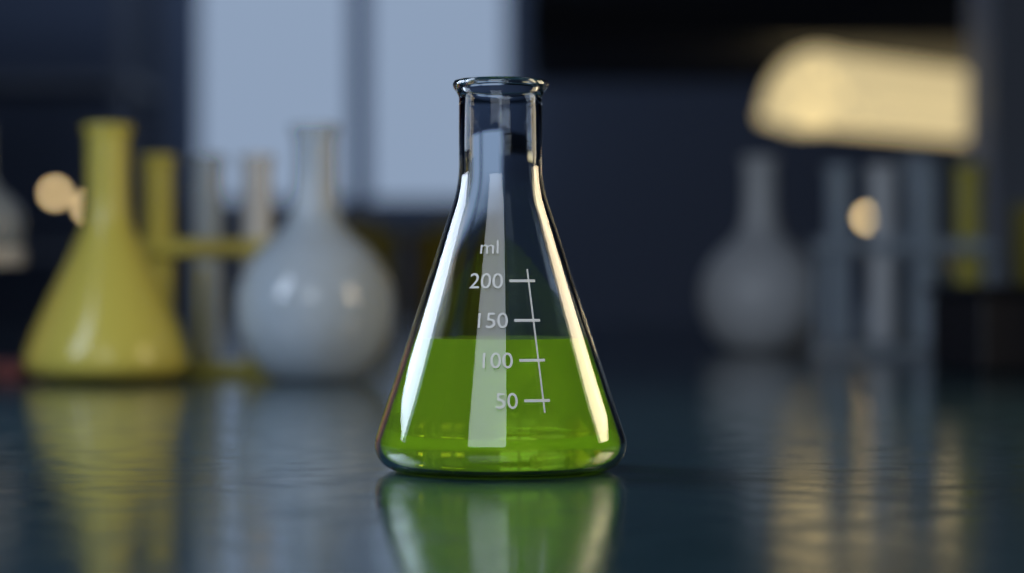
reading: 125 ml
